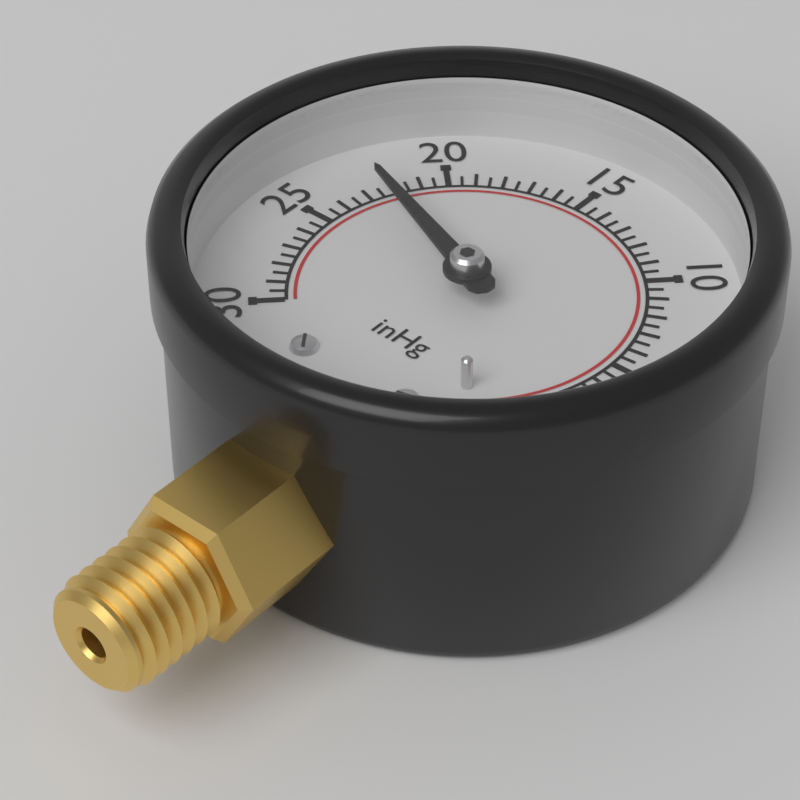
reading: 22.5 inHg
